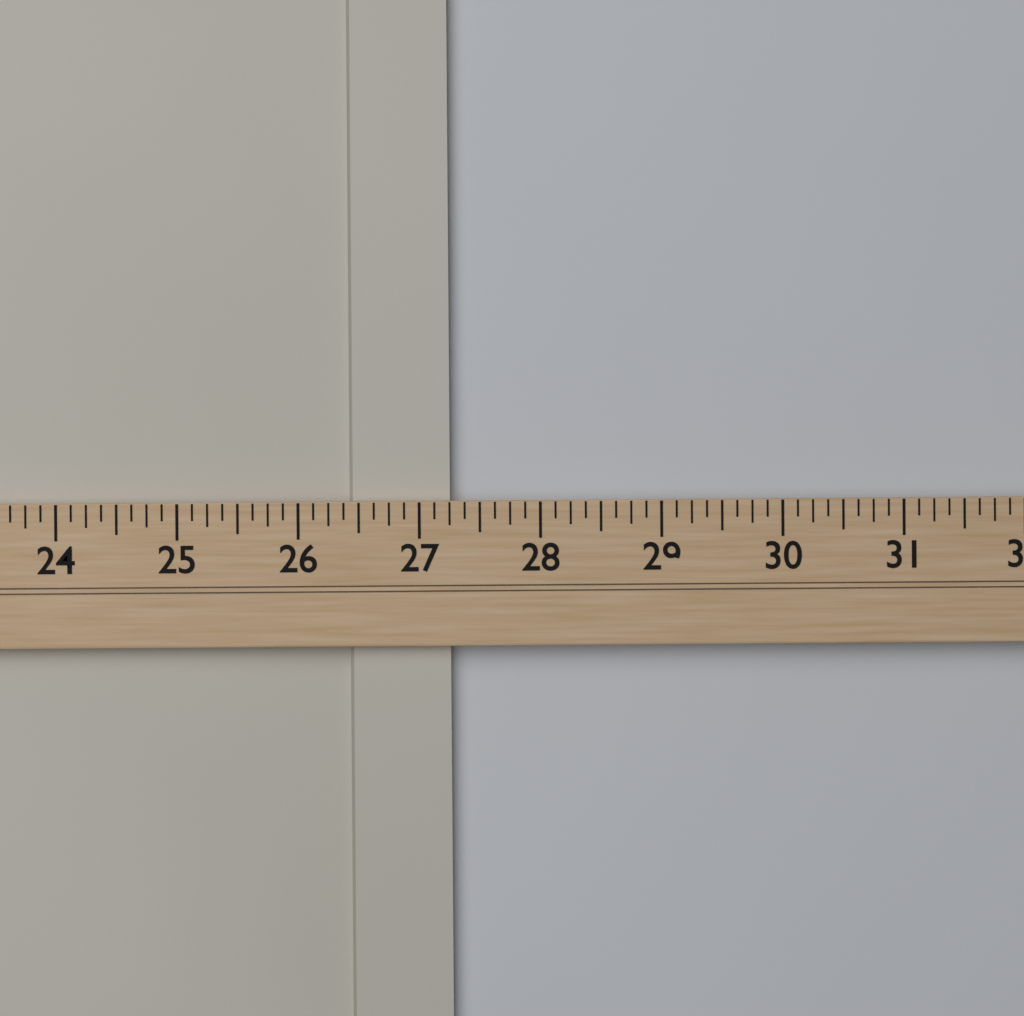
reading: 27.250 (no unit)
